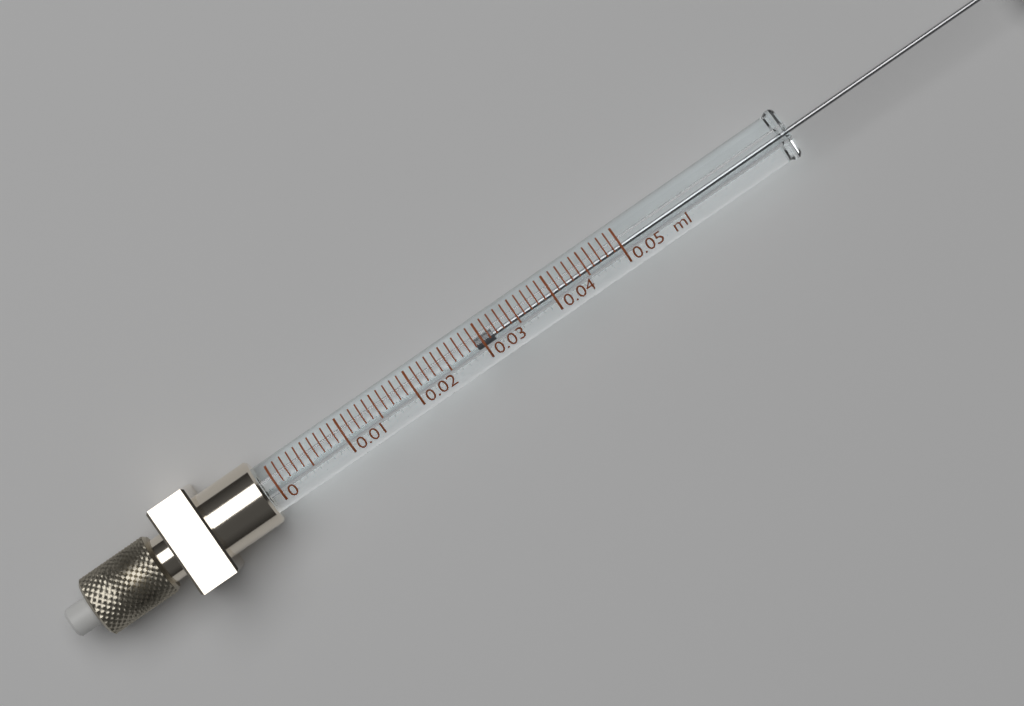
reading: 0.029 ml
